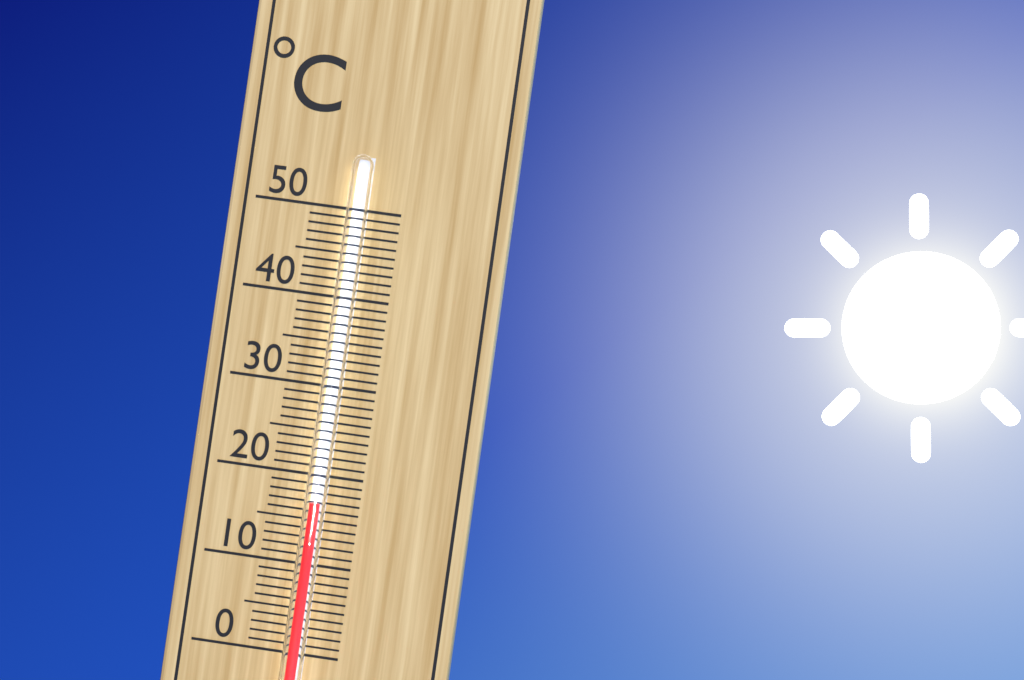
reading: 17 °C
